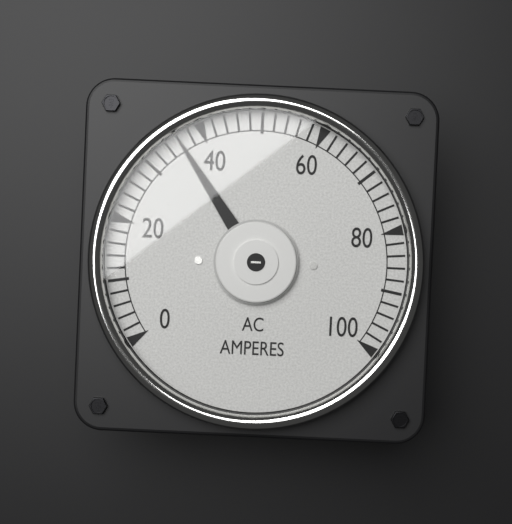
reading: 36 A
